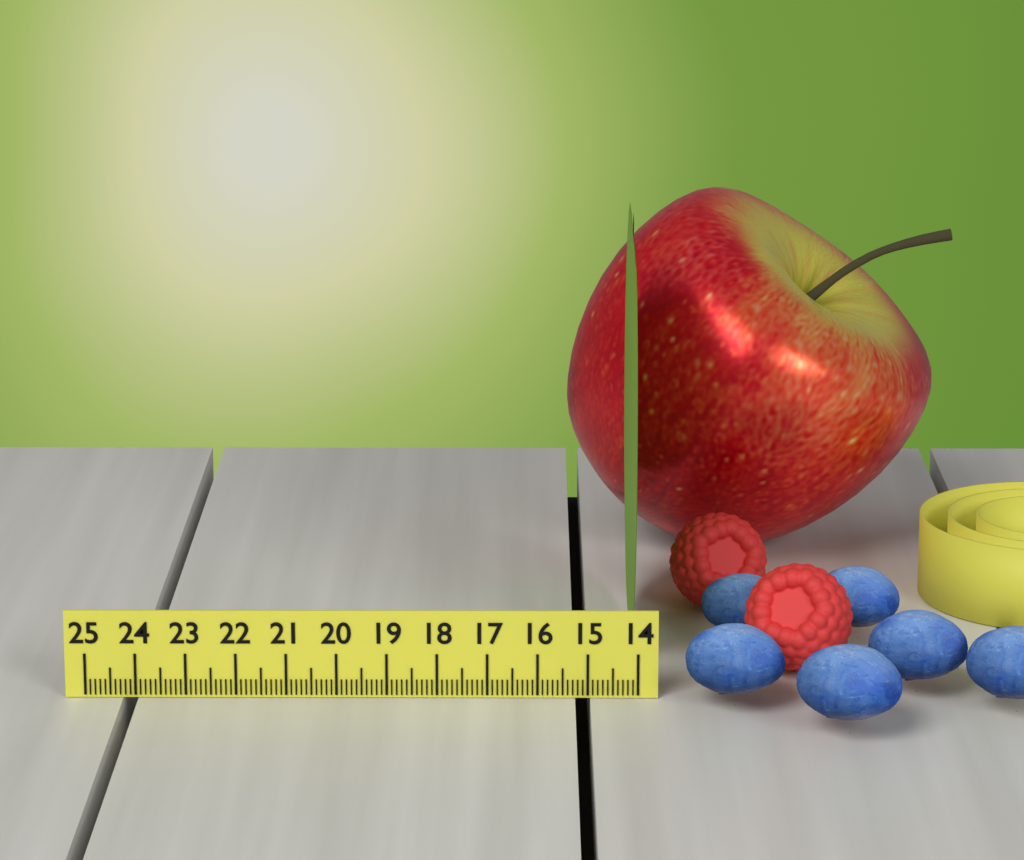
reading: 14.1 (no unit)
